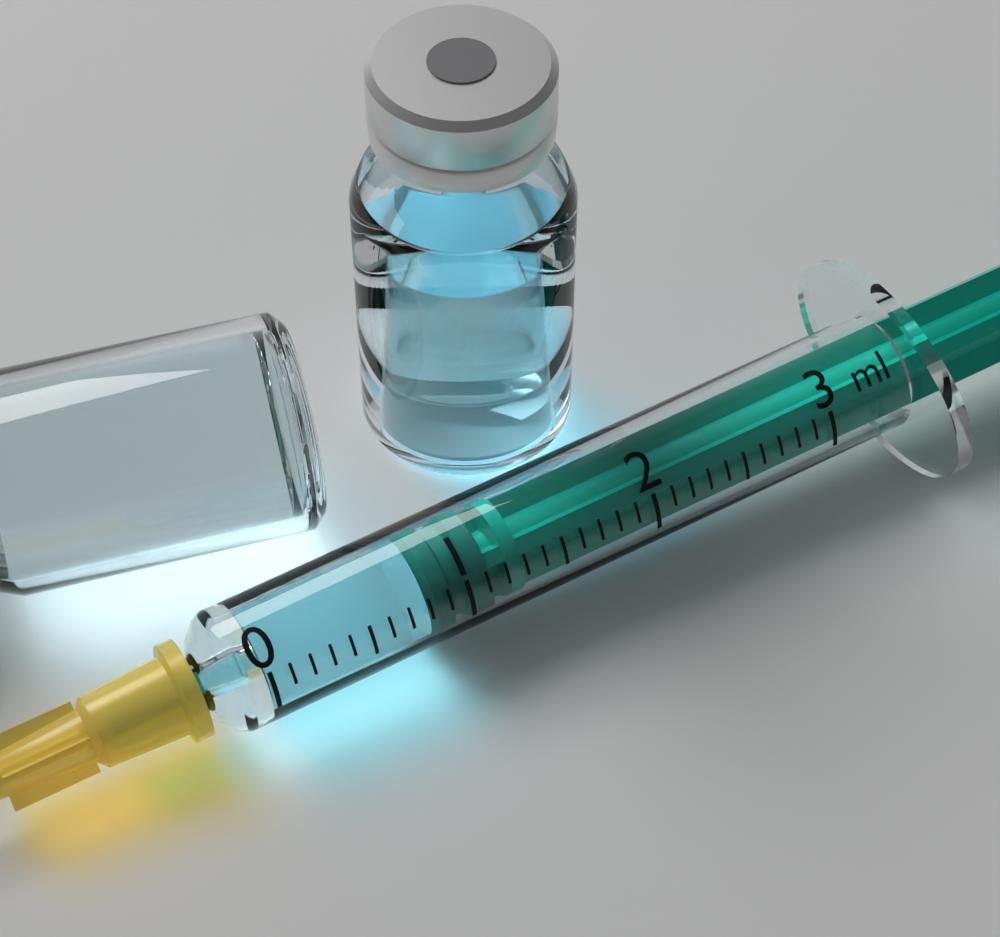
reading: 0.8 ml
